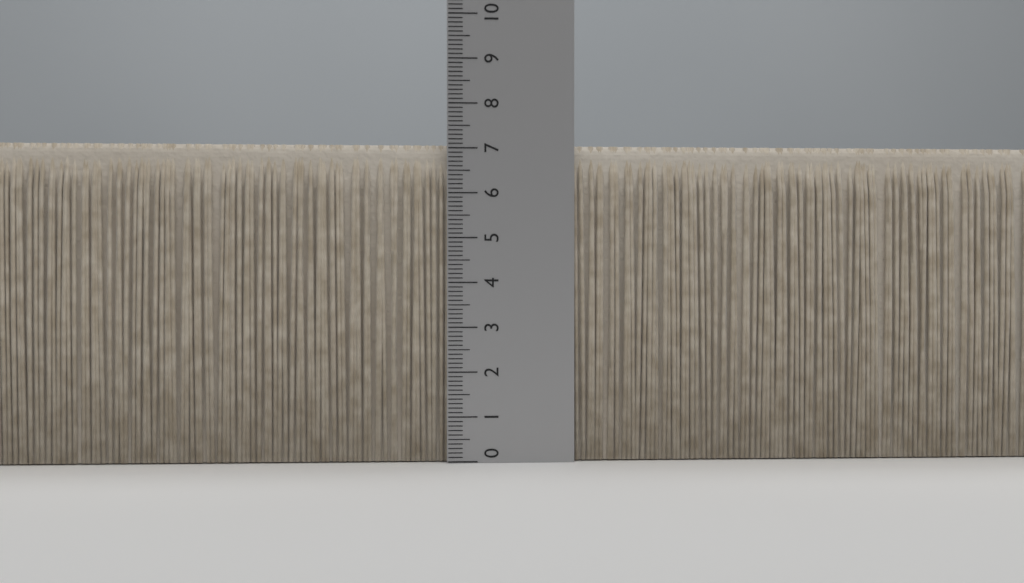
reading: 7.1 (no unit)
